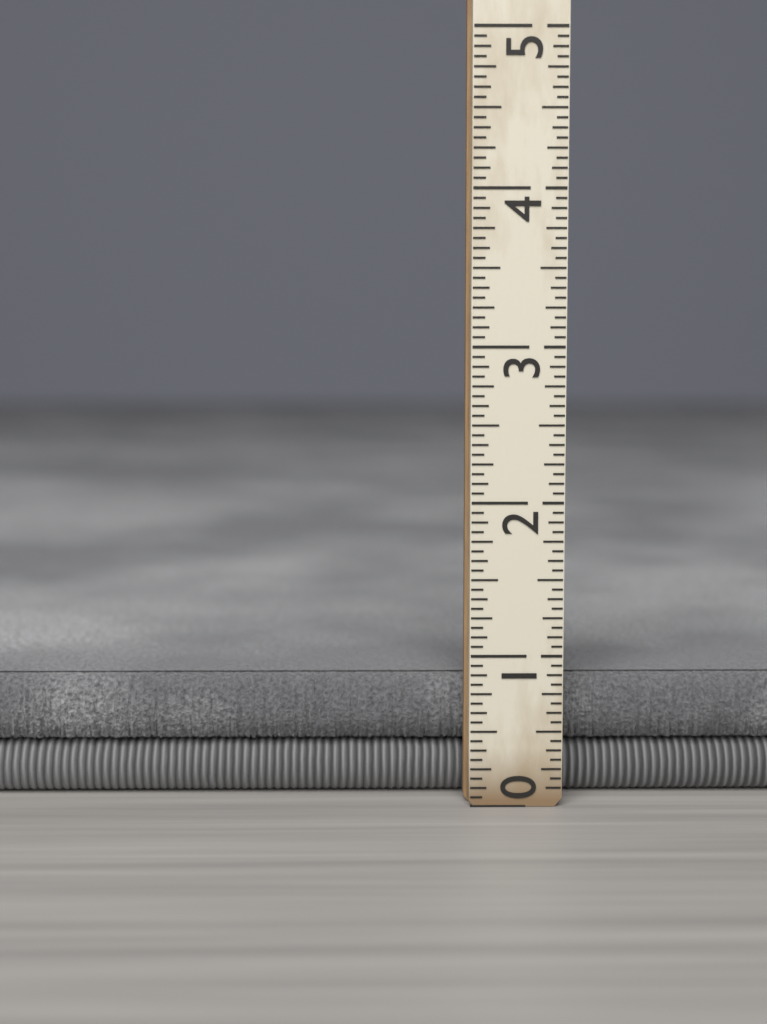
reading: 0.8125 (no unit)
